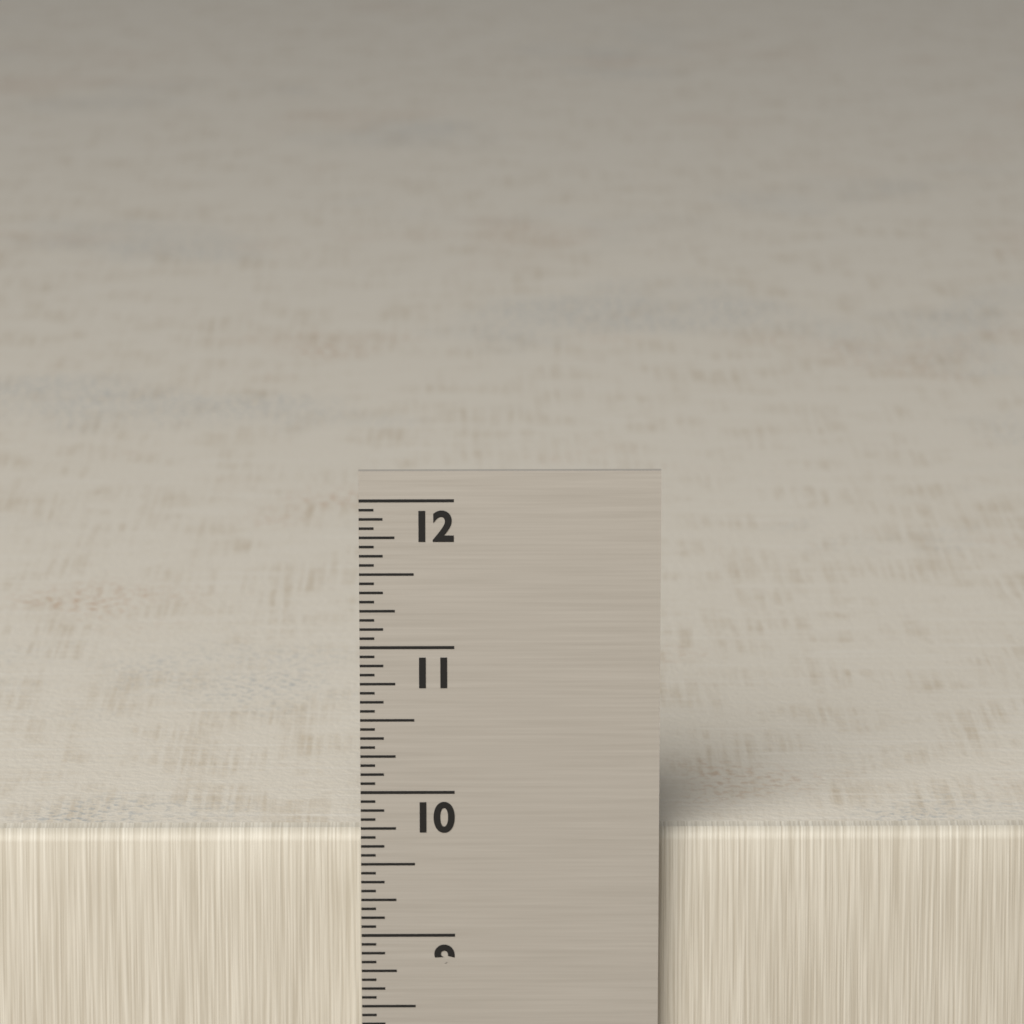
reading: 9.6875 in
